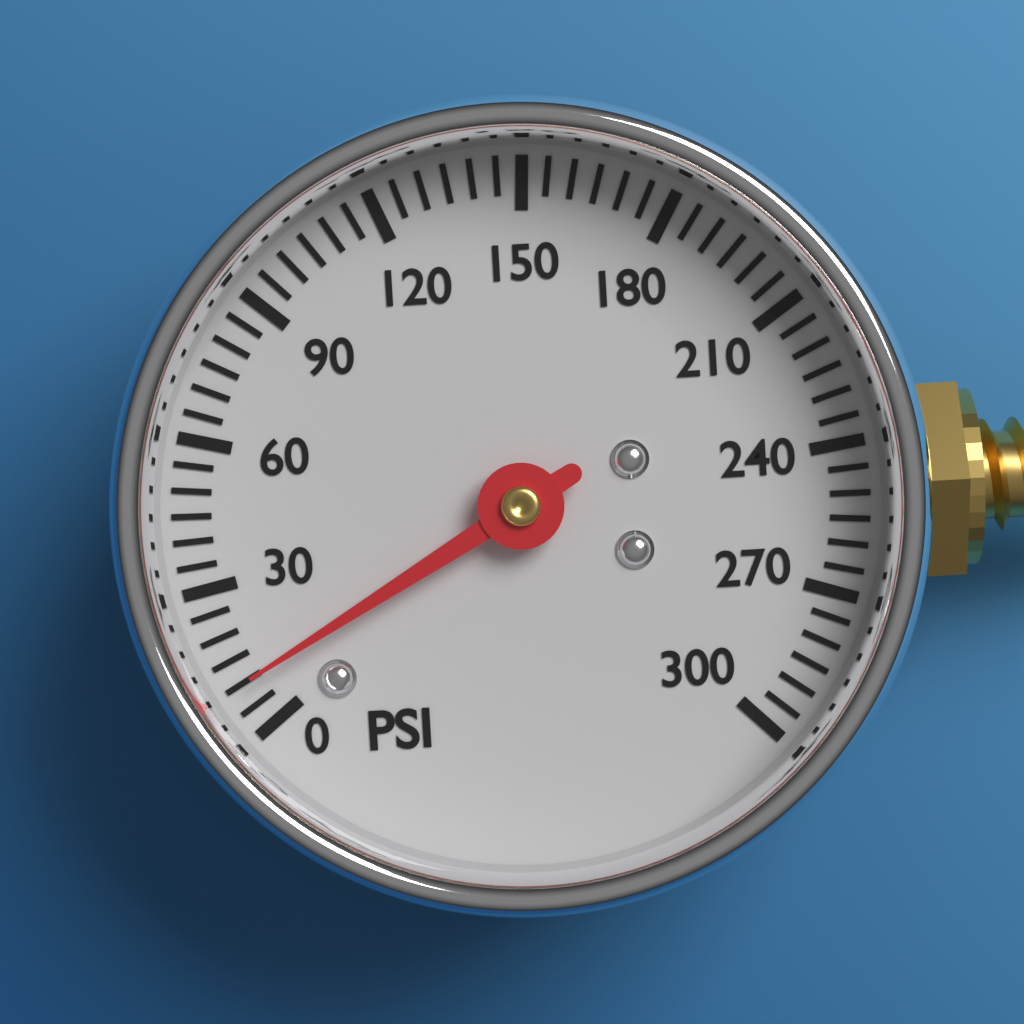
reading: 10 psi
